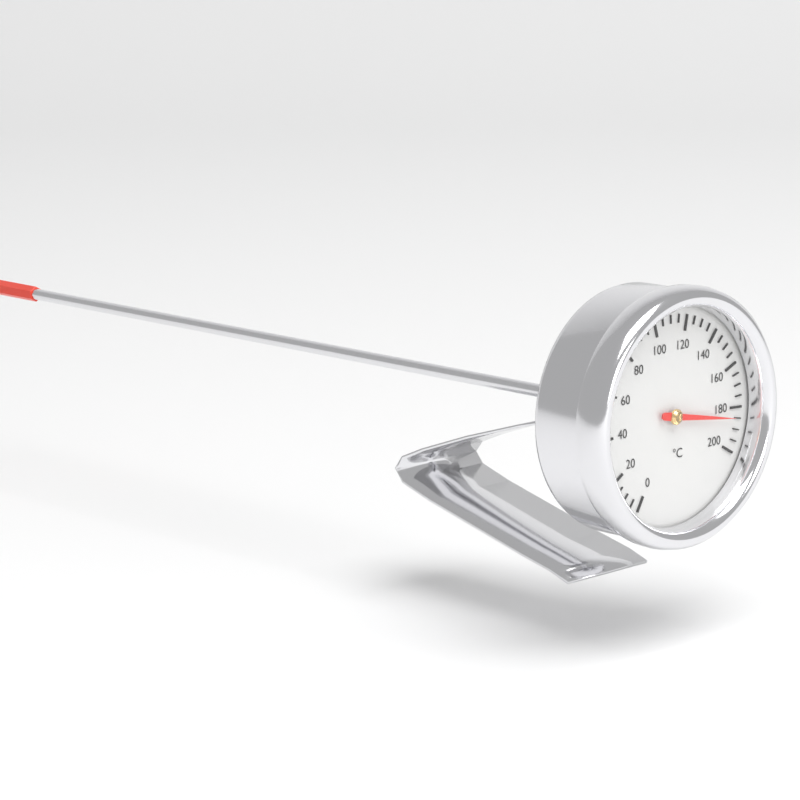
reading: 185 °C
